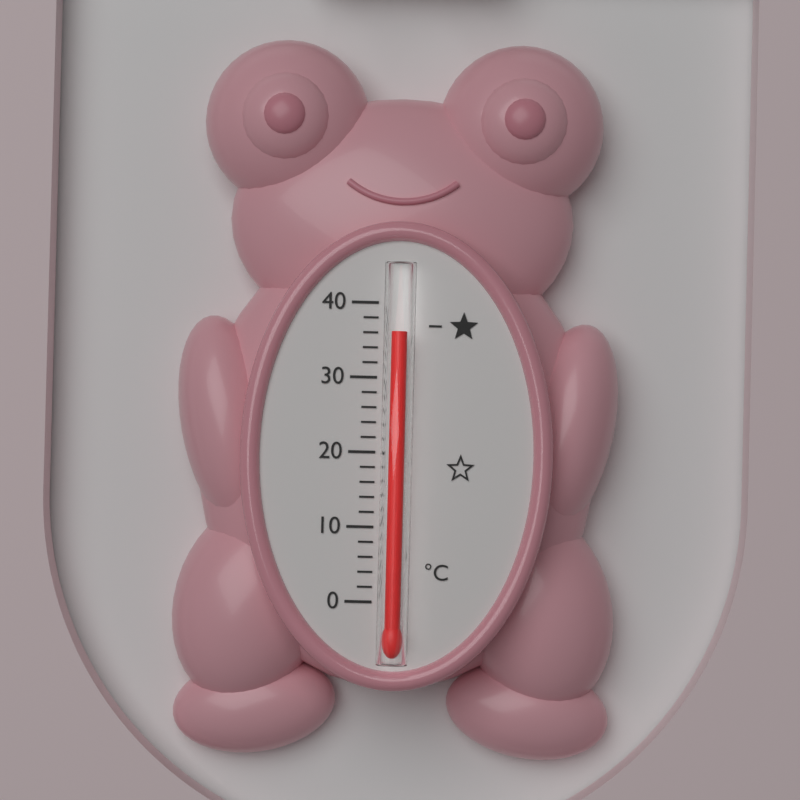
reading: 36 °C
